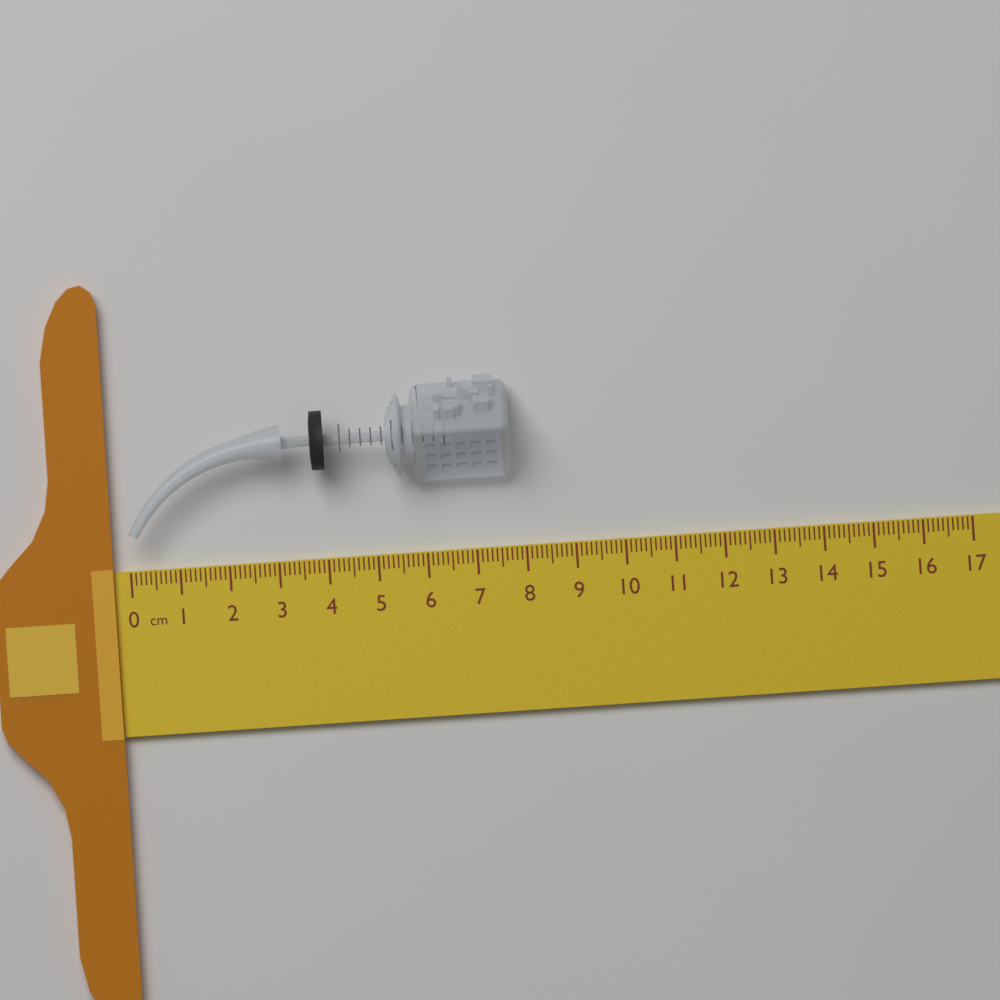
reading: 7.8 cm
